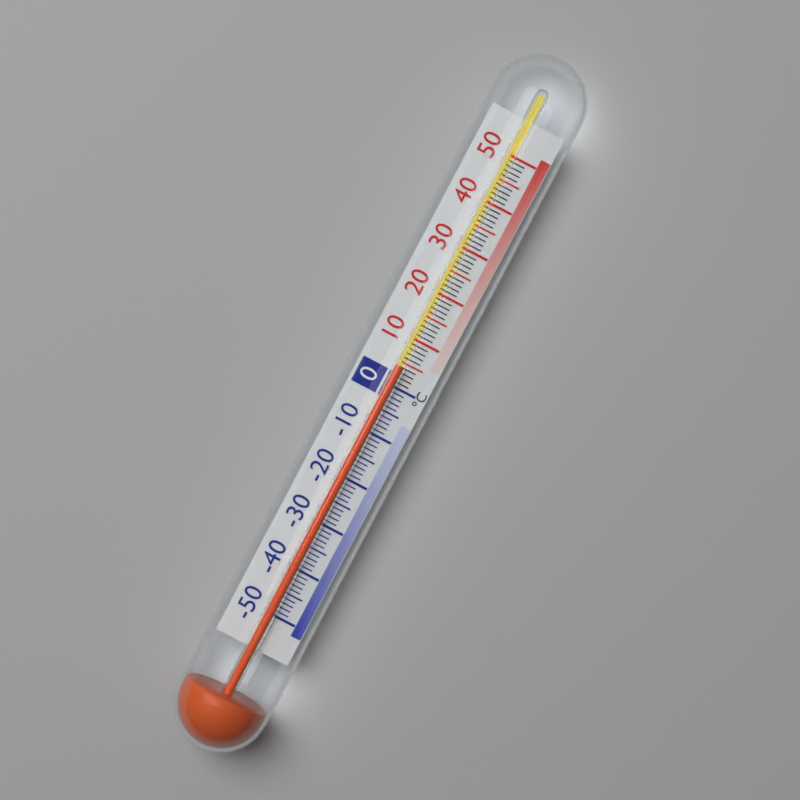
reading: 4 °C
